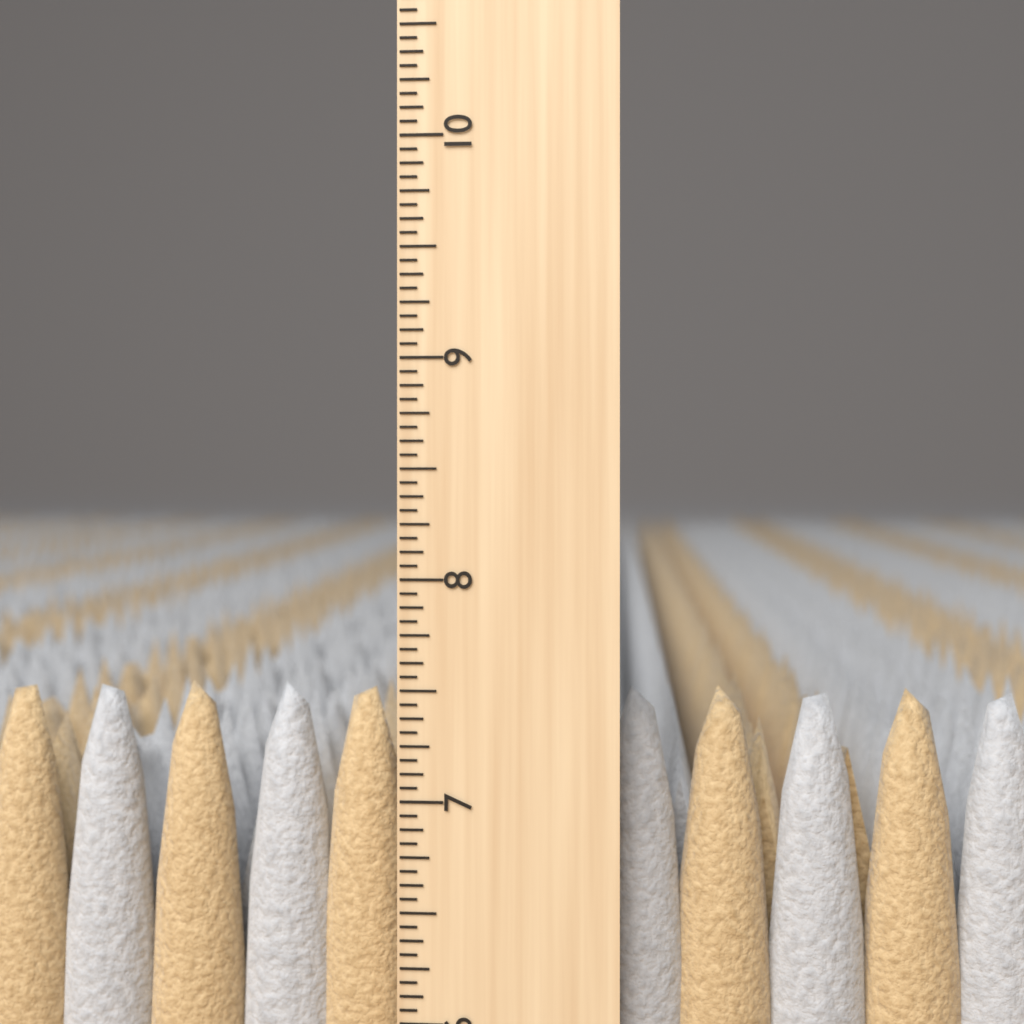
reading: 7.5000 inch
